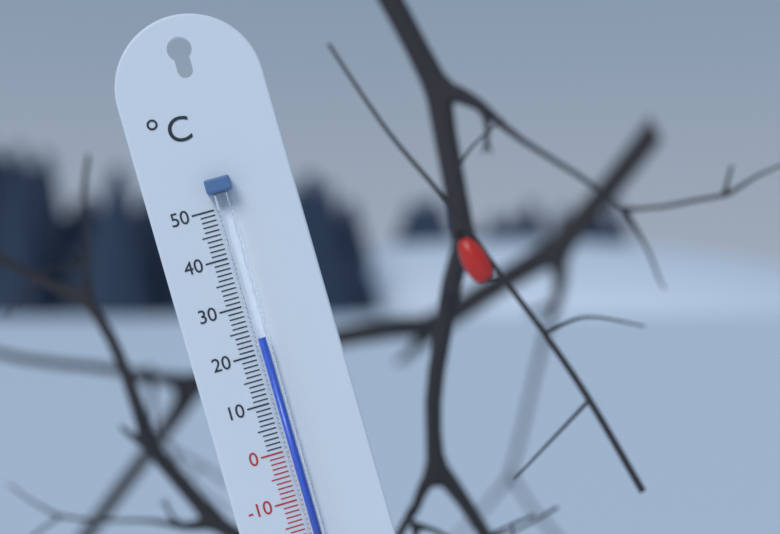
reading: 23 °C
